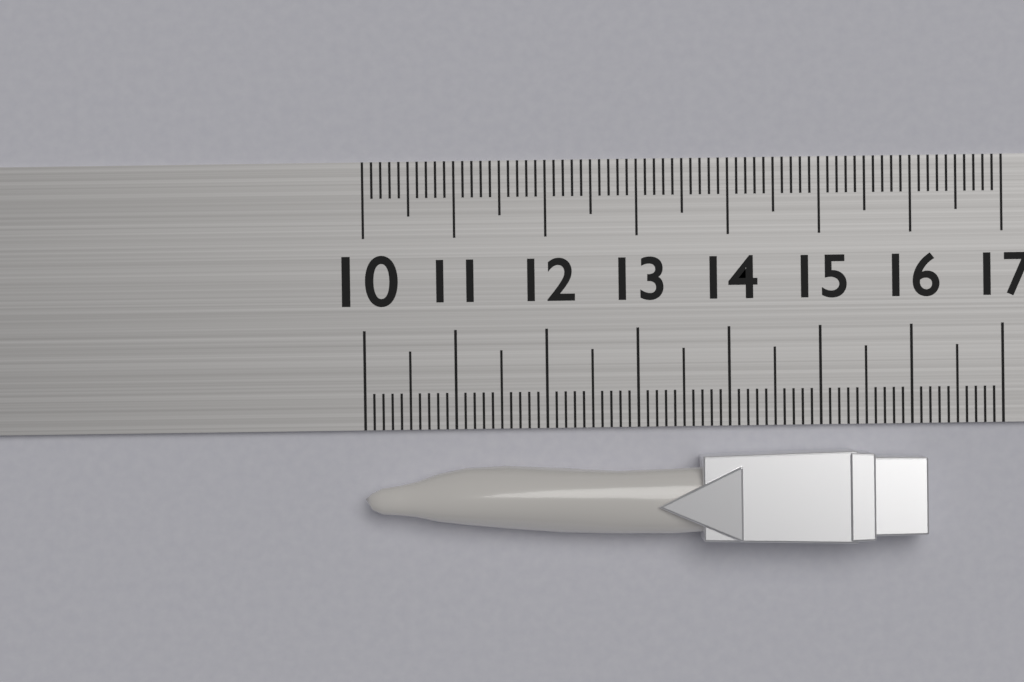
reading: 16.1 (no unit)
